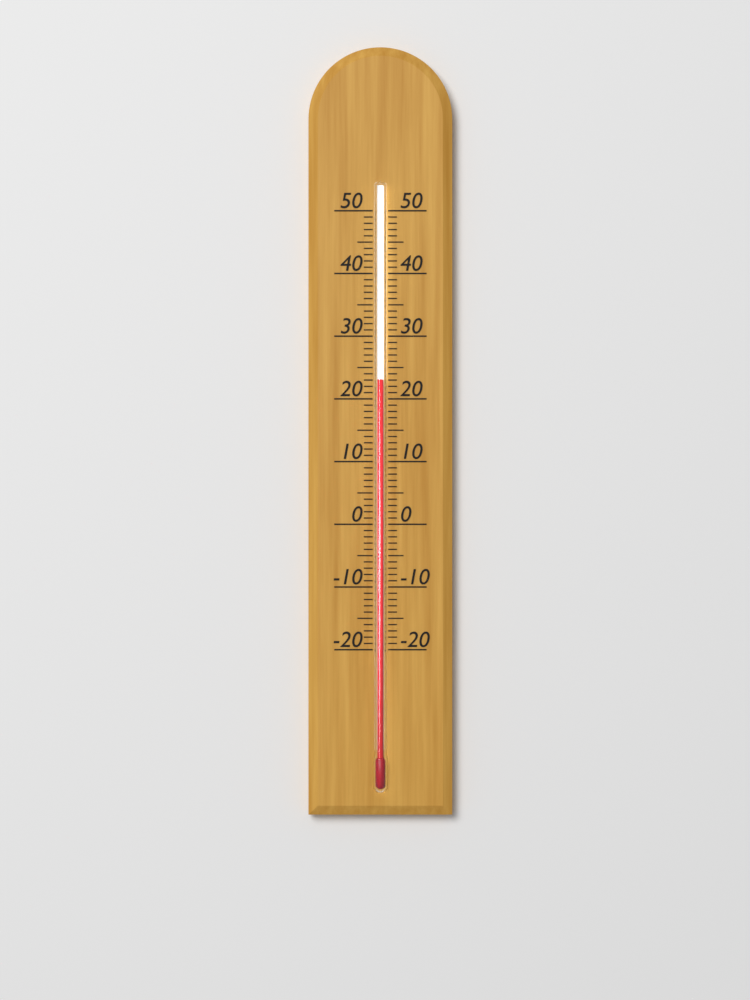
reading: 23 (no unit)
